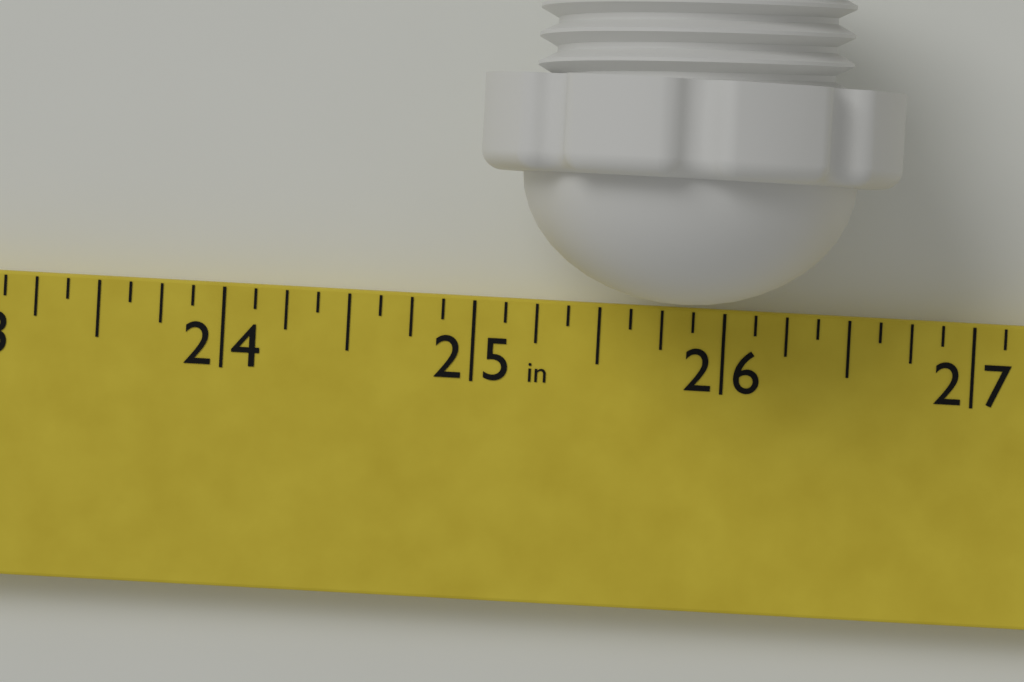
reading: 26.625 in
